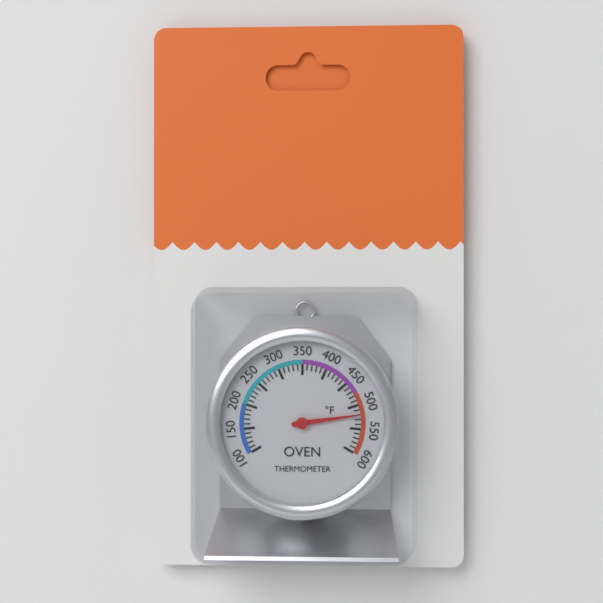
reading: 520 °F
